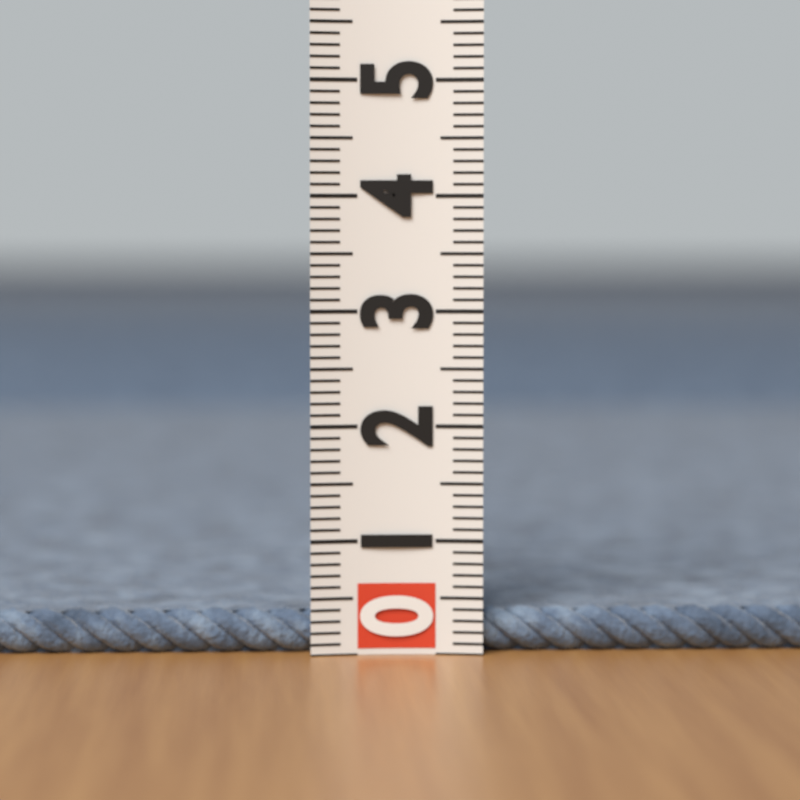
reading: 0.4 (no unit)
